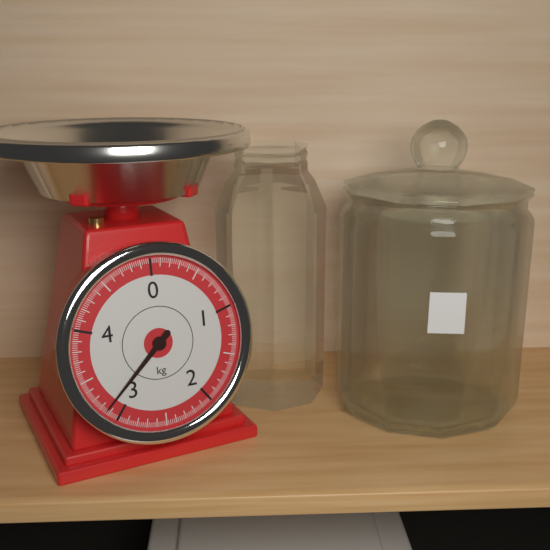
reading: 3.14 kg
